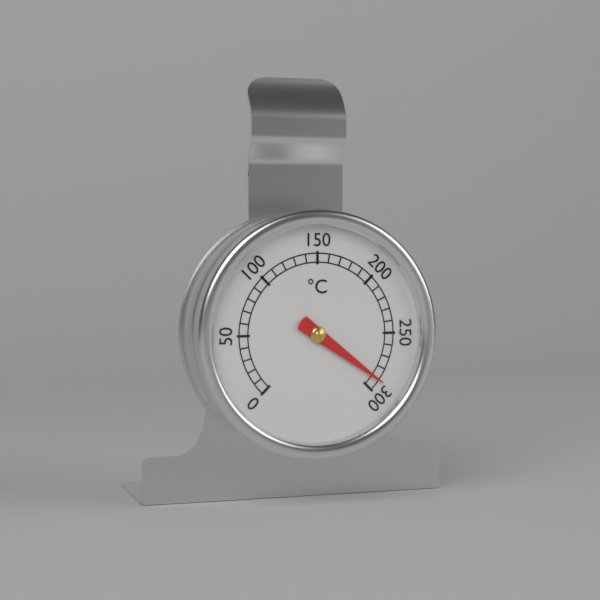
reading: 290 °C
